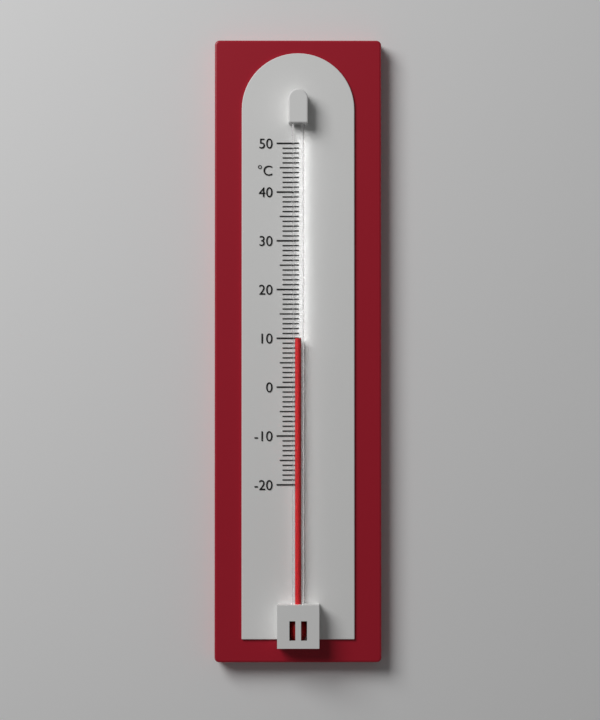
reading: 10 °C
